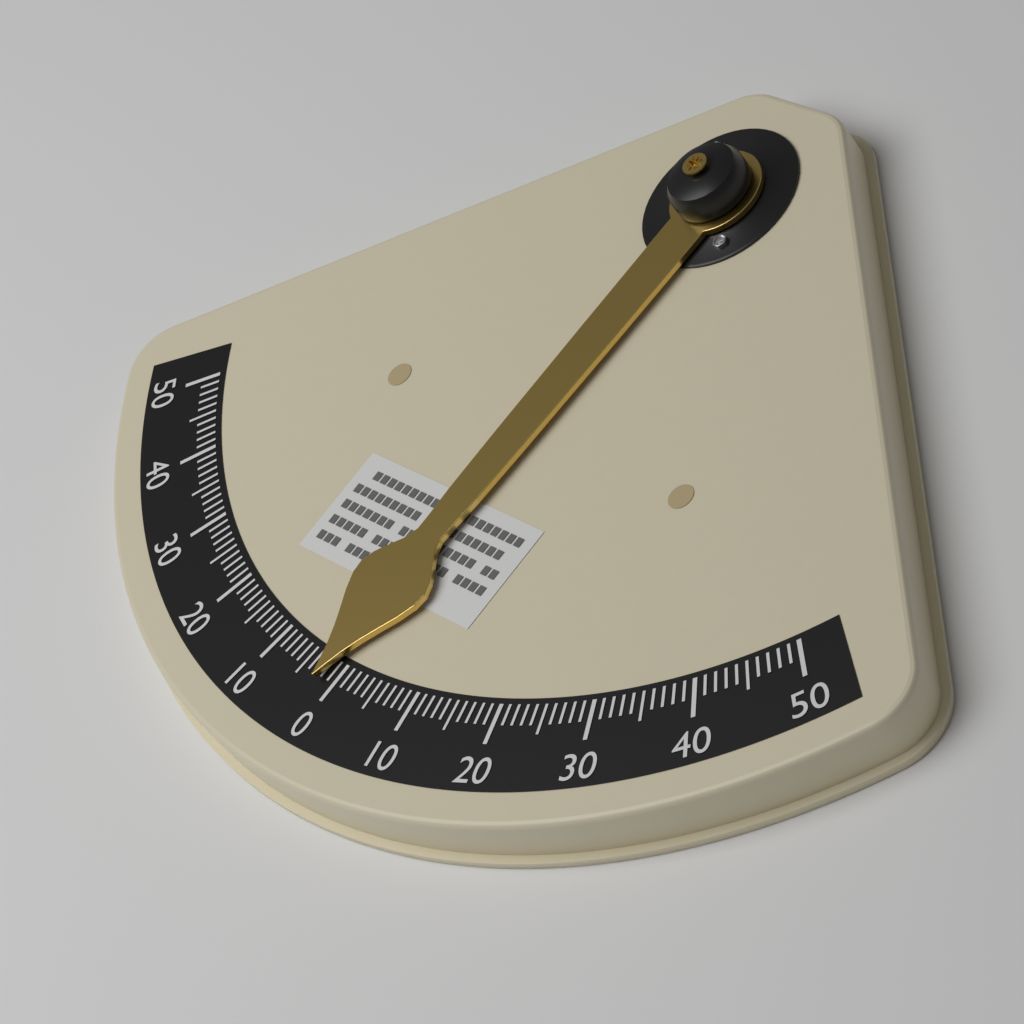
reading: -2 °
